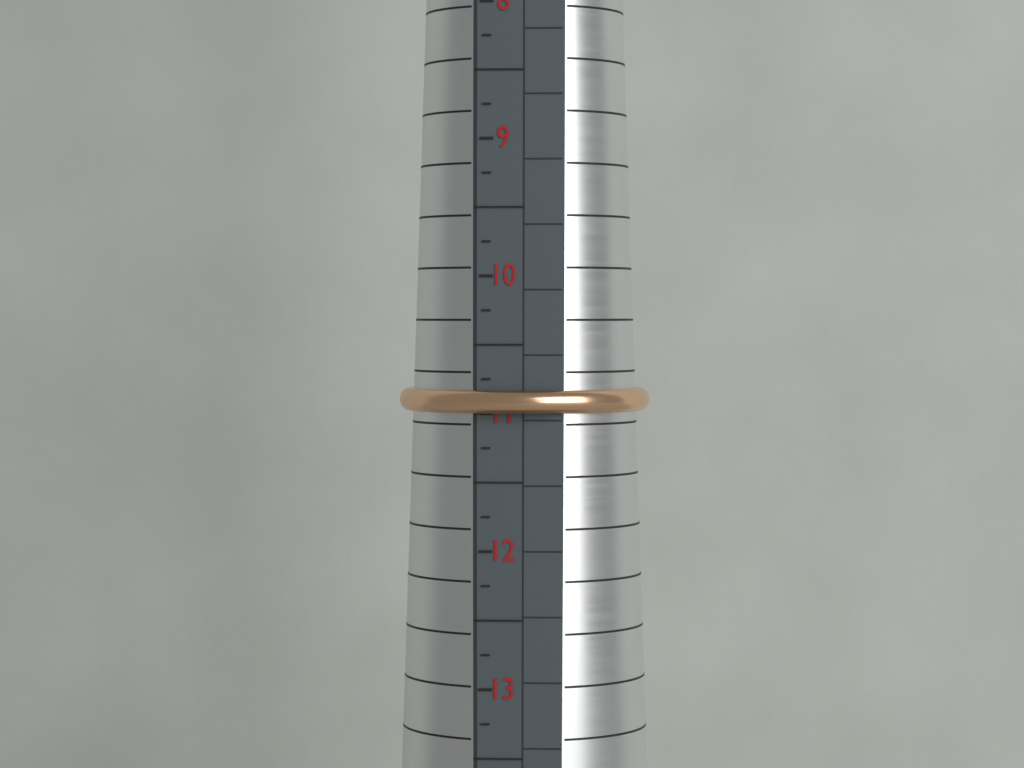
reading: 11.00 (no unit)
